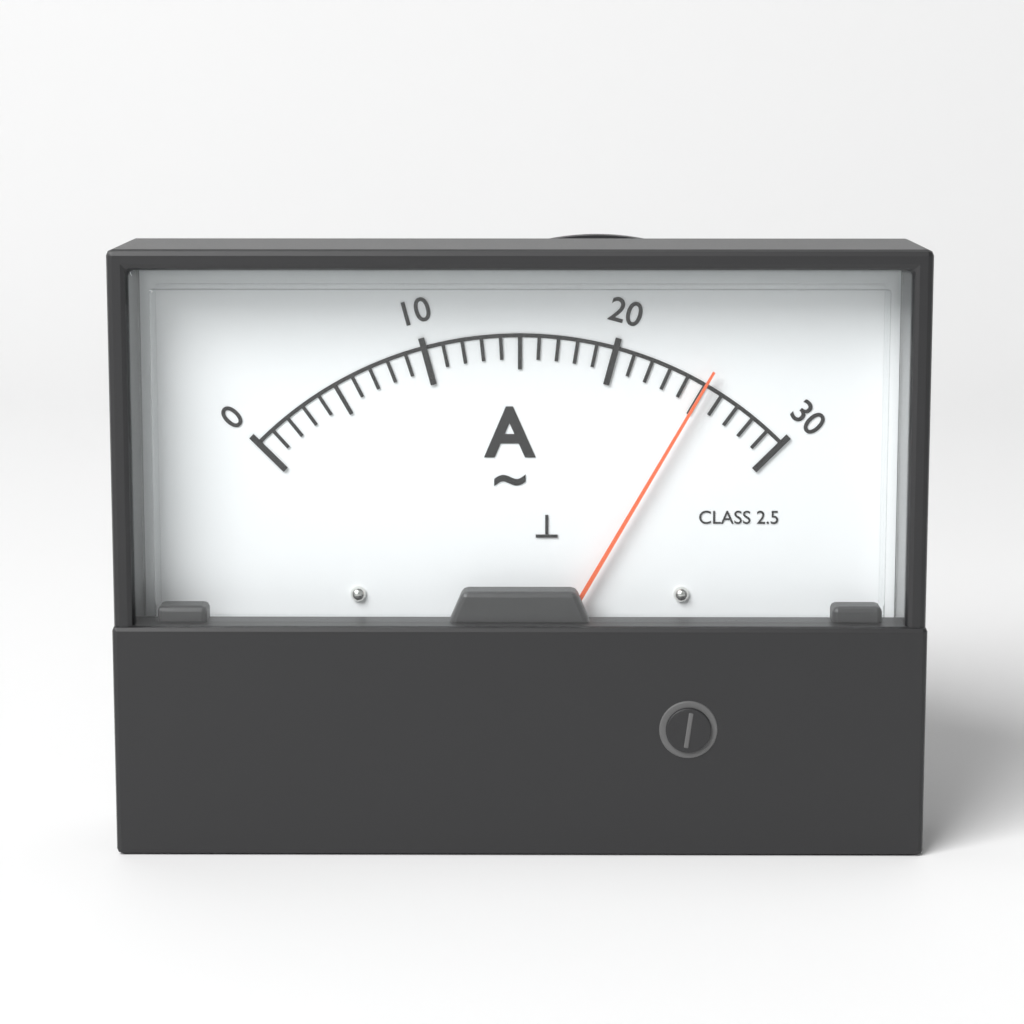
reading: 25 A
